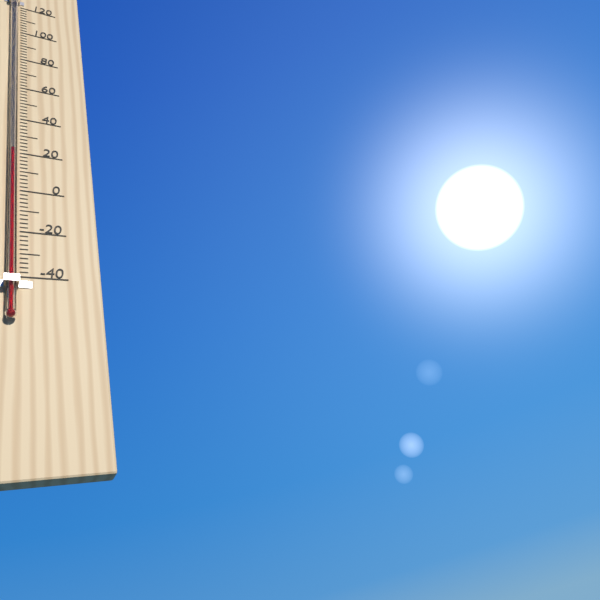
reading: 20 °F
